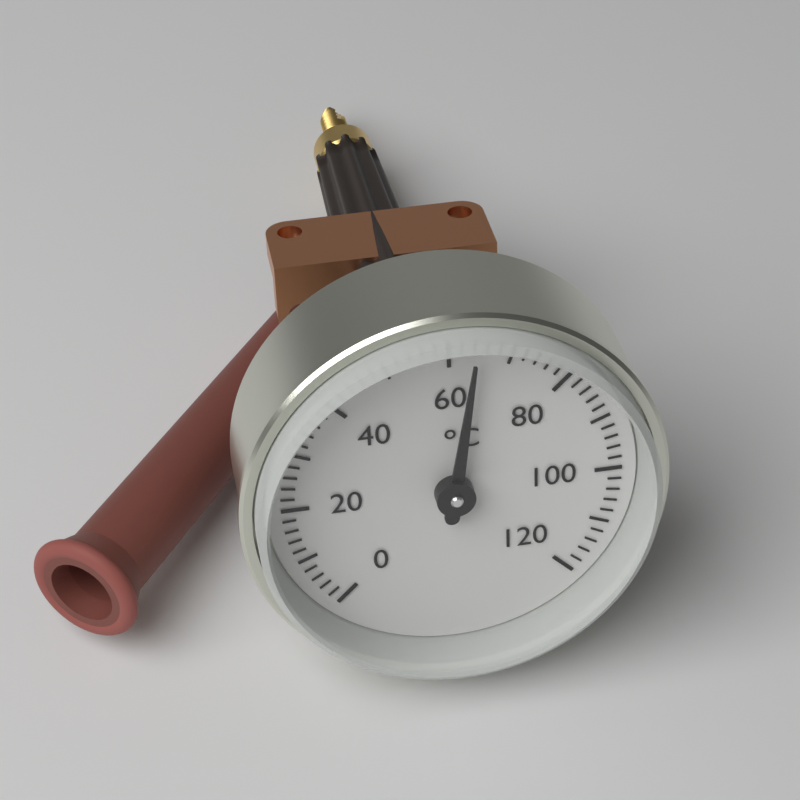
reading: 64 °C
